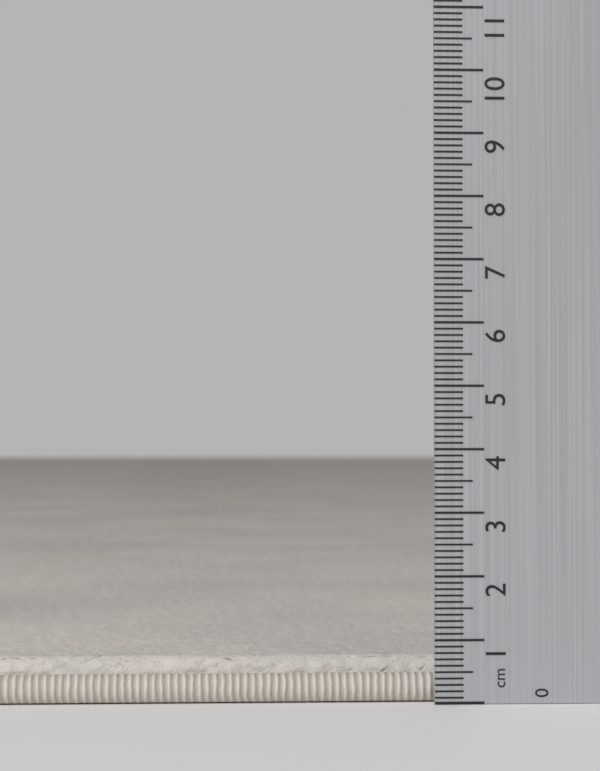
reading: 0.7 cm
